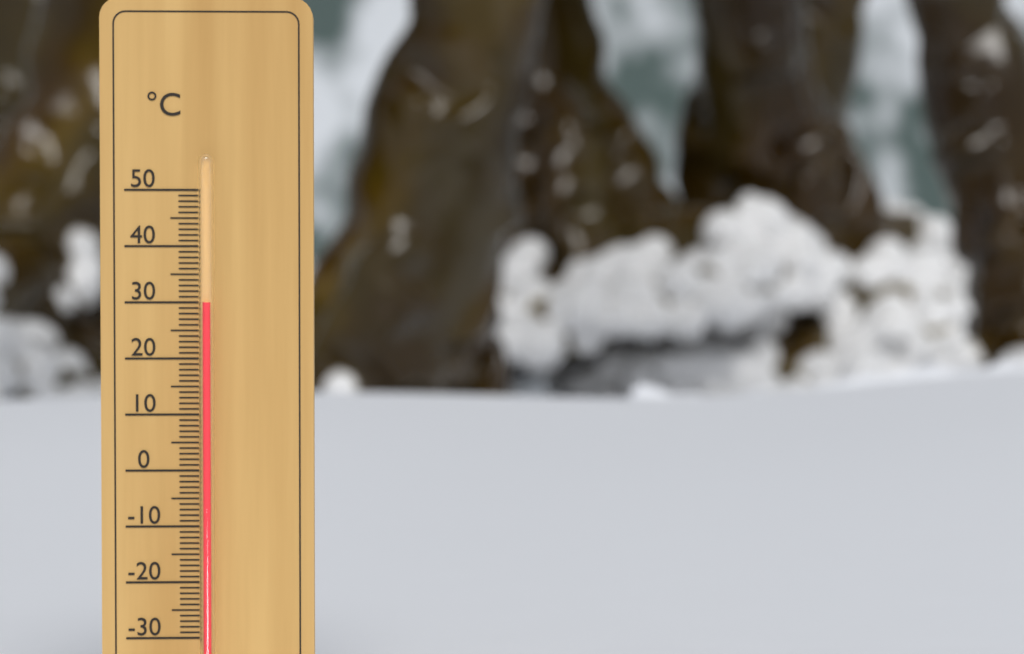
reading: 30 °C
